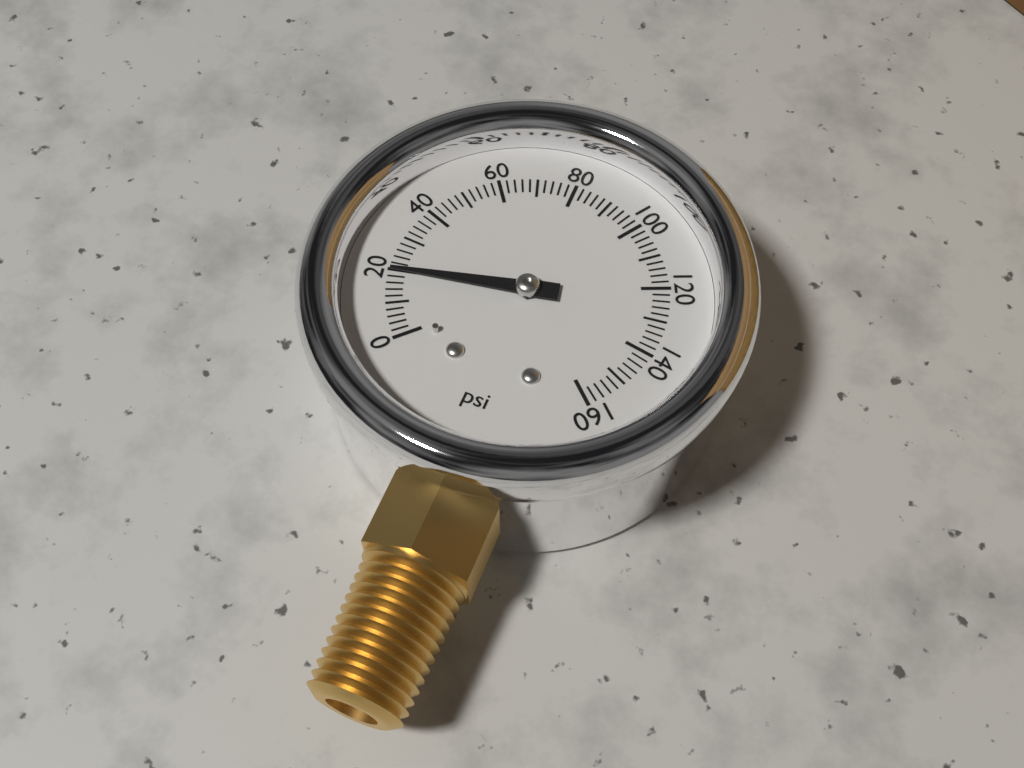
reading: 20 psi
